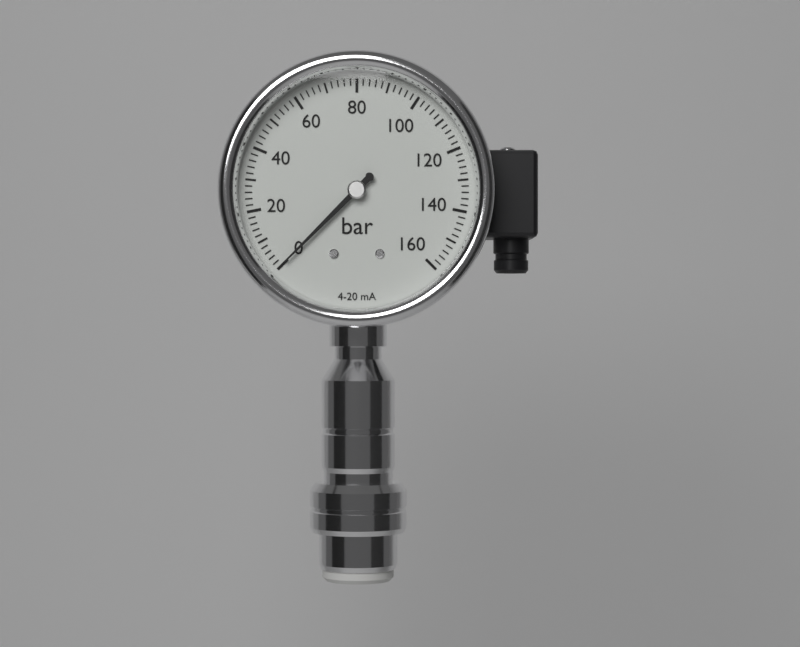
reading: 0 bar
